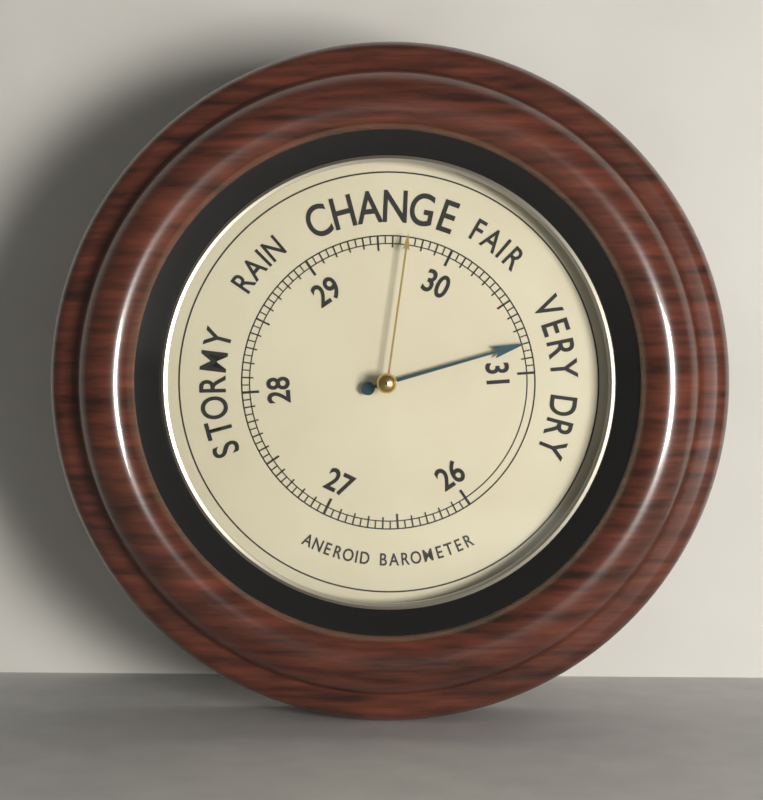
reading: 30.80 (no unit)
